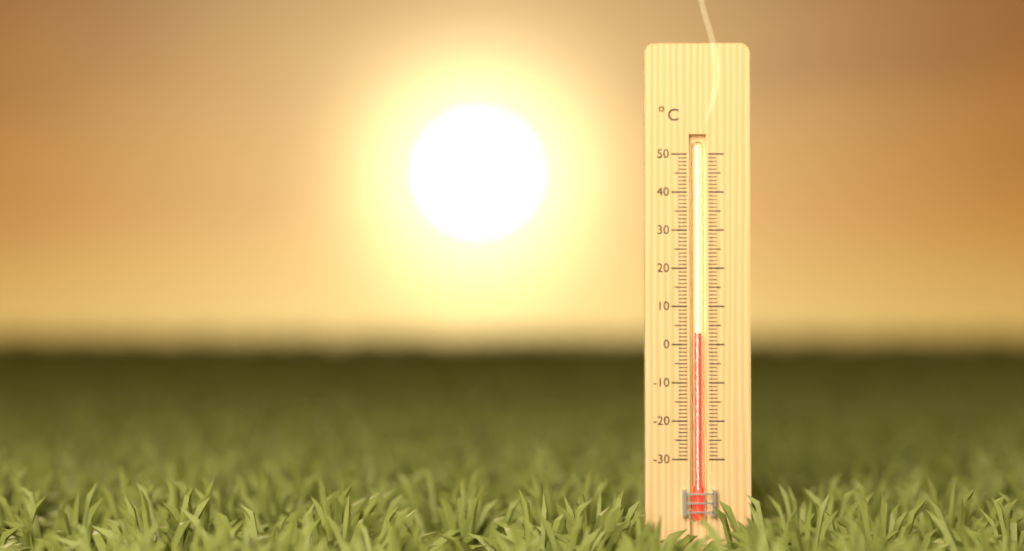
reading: 3 °C
